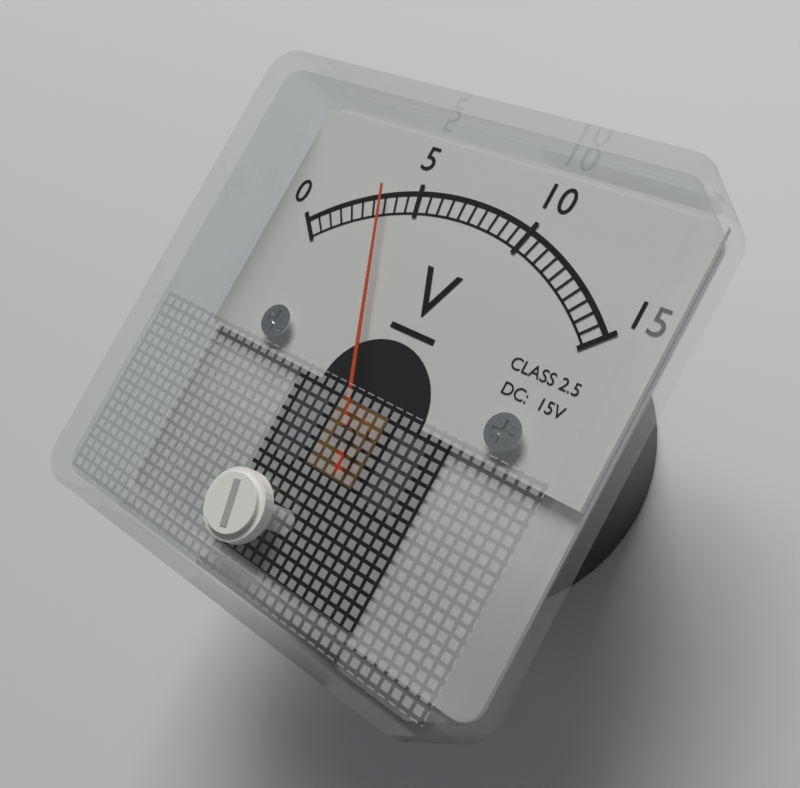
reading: 3.5 V
